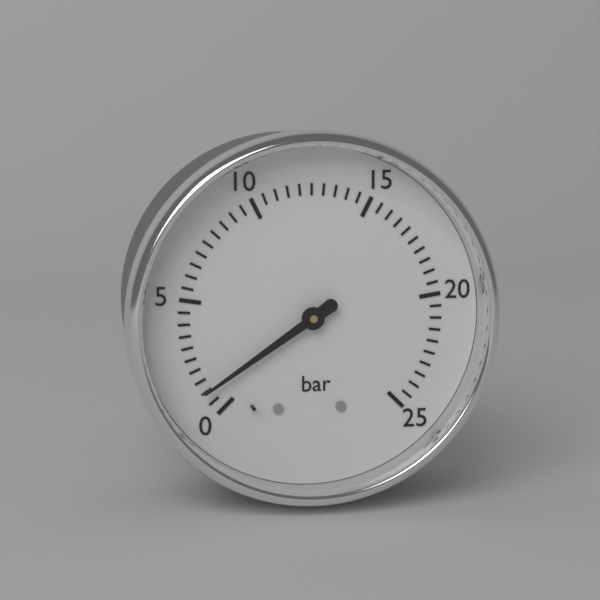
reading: 1.0 bar
